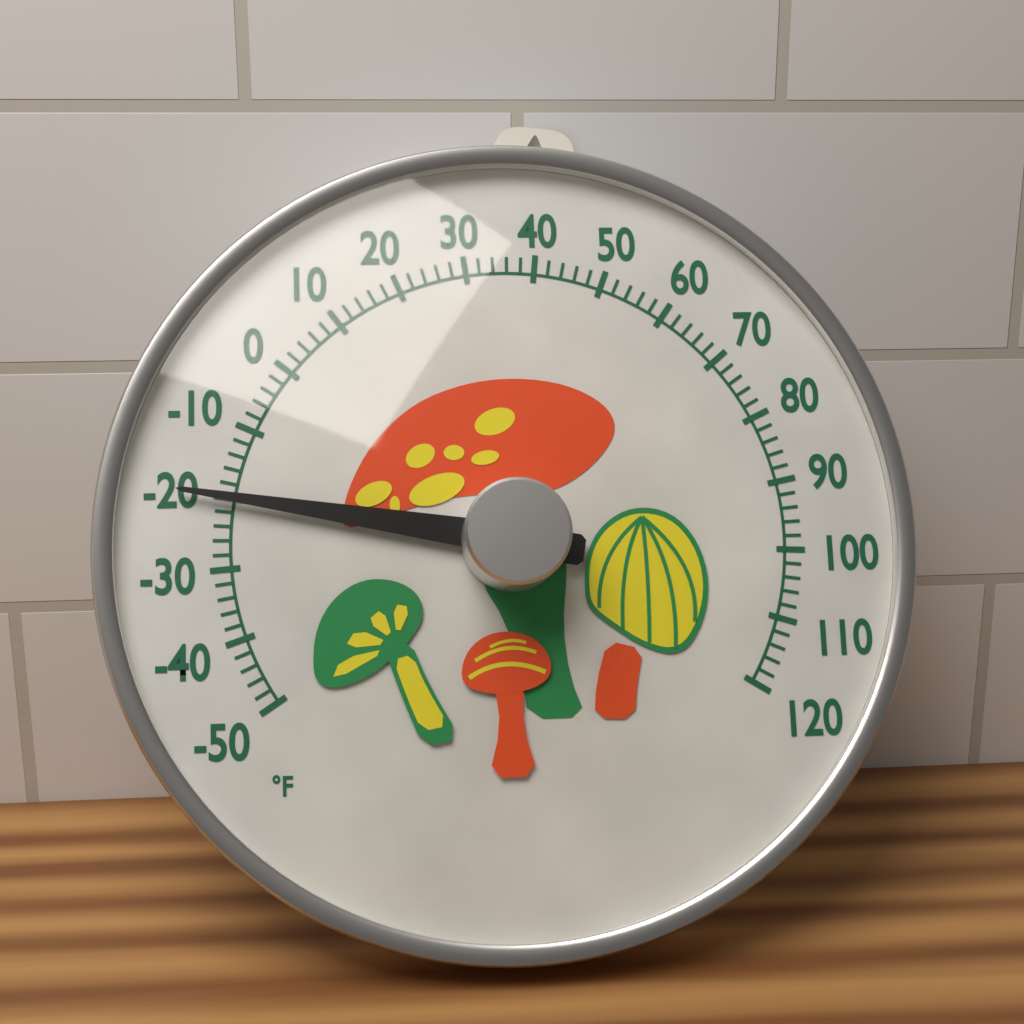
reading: -20 °F
